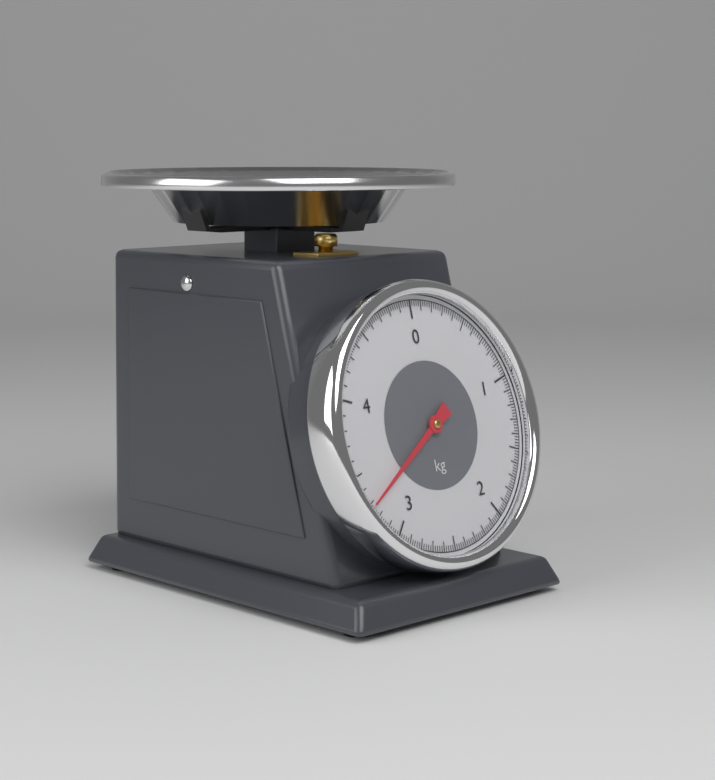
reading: 3.28 kg
